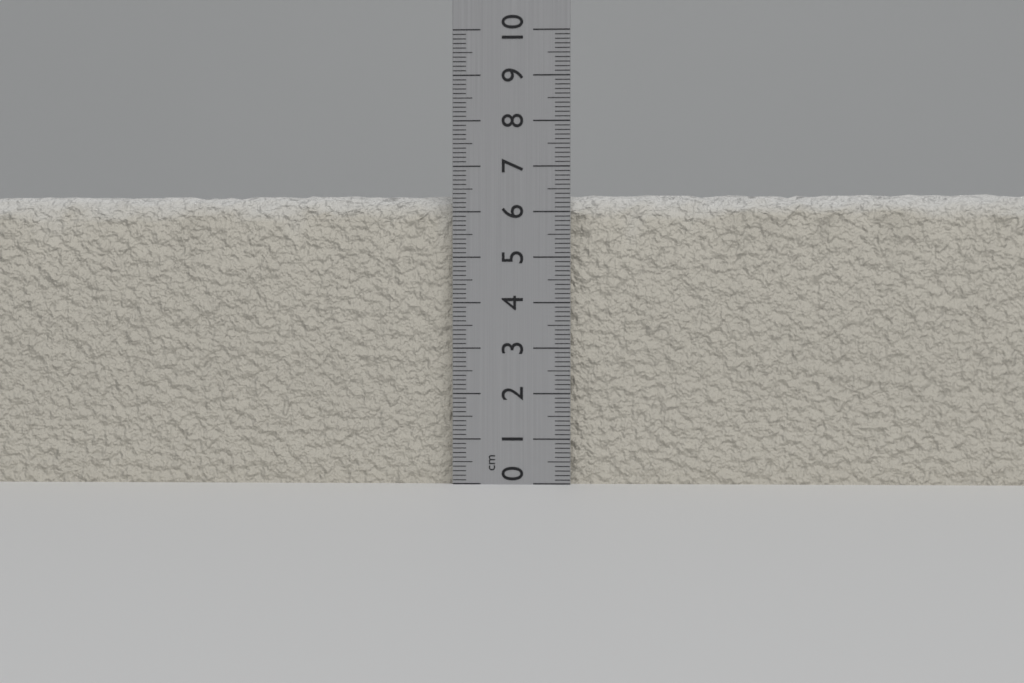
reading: 6.4 cm
